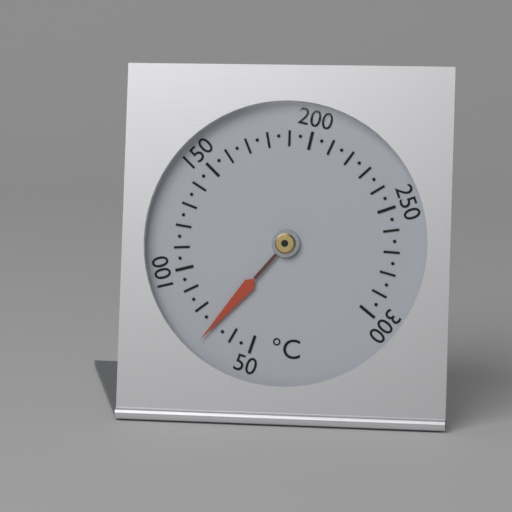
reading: 70 °C
